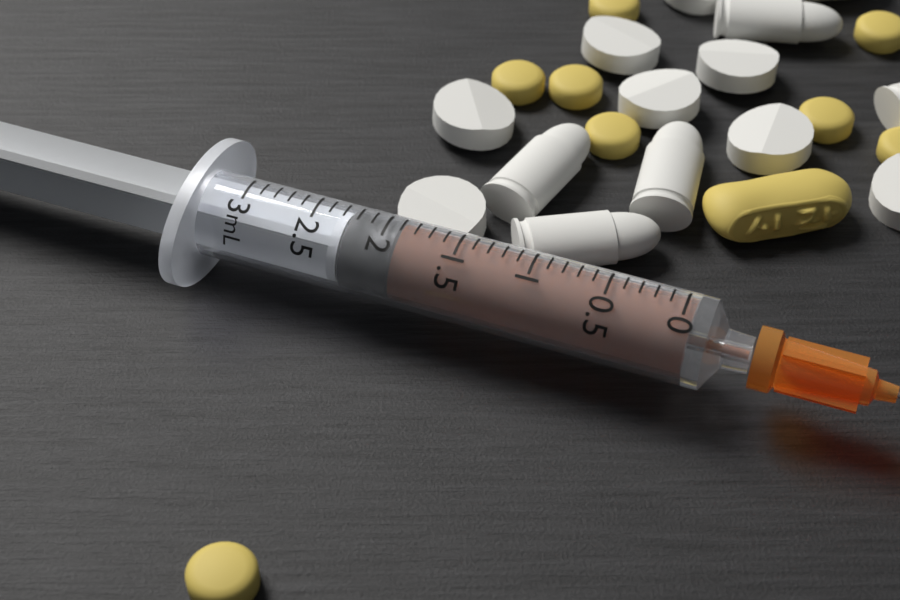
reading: 1.9 mL
